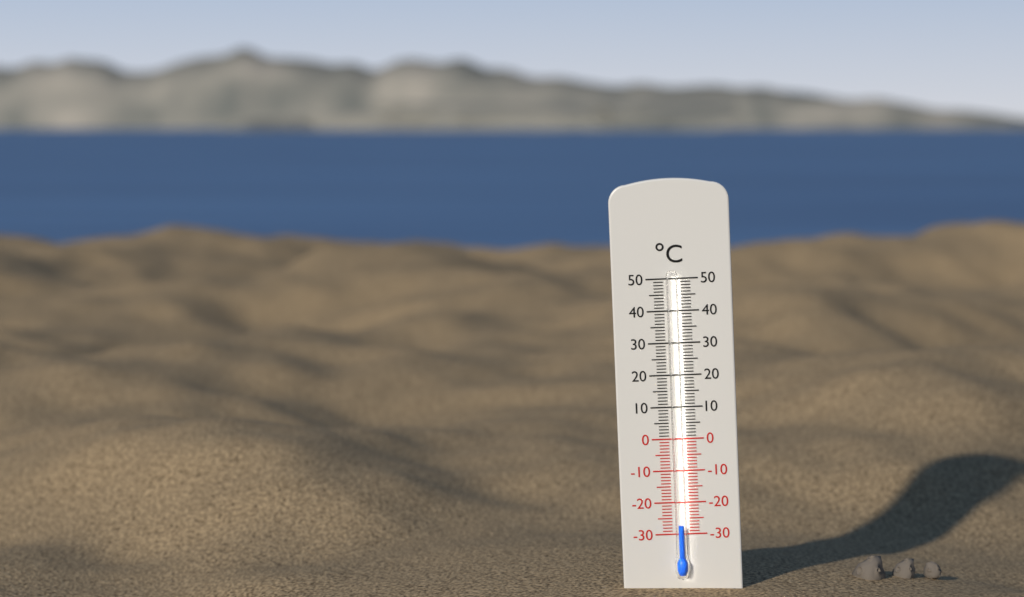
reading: -27 °C
